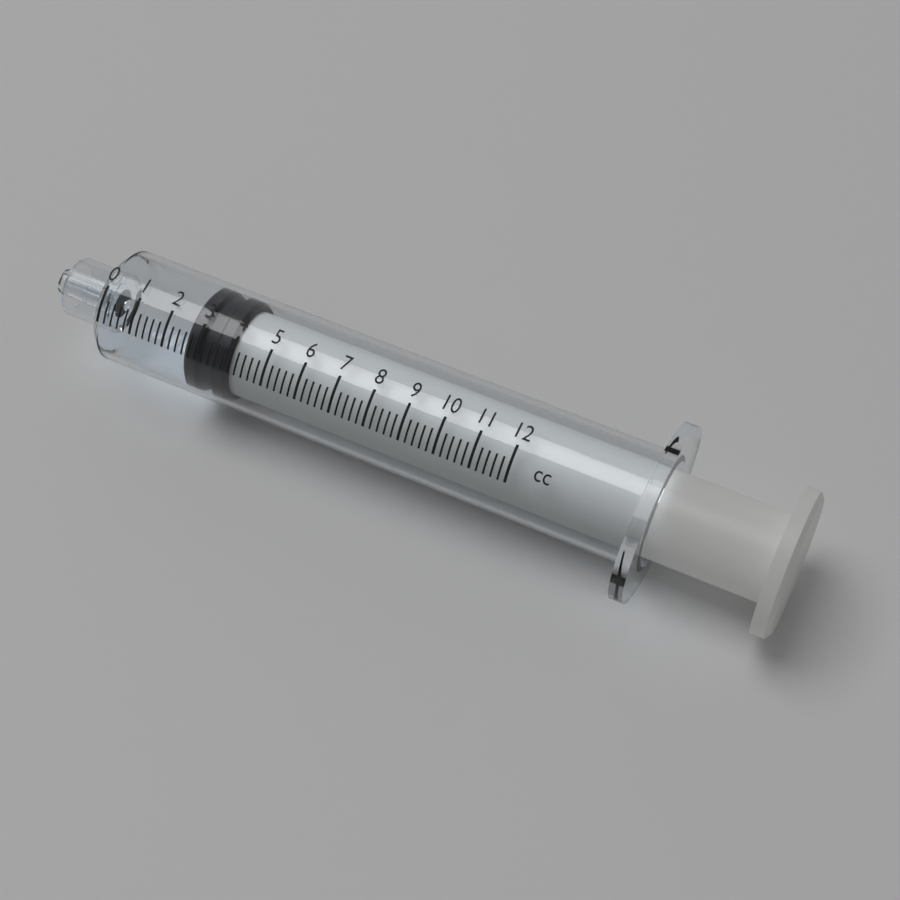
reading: 2.6 cc
